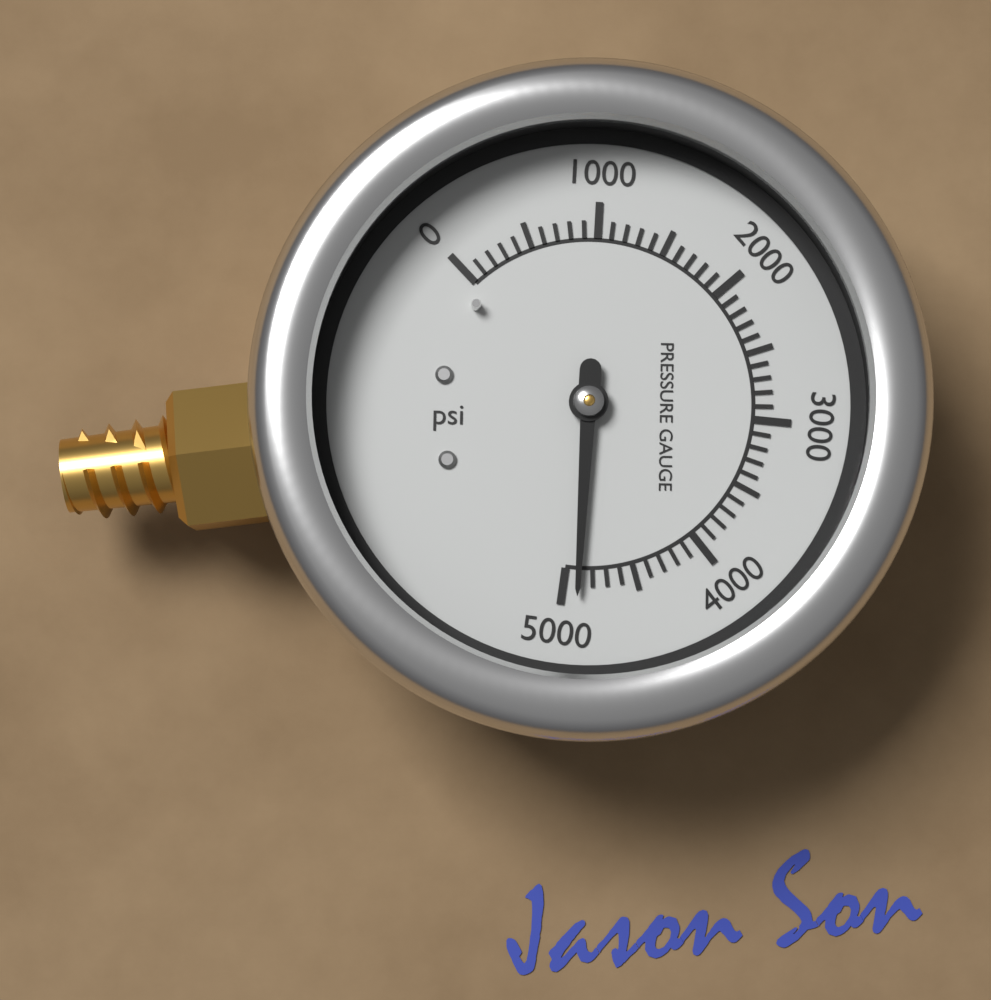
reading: 4900 psi
